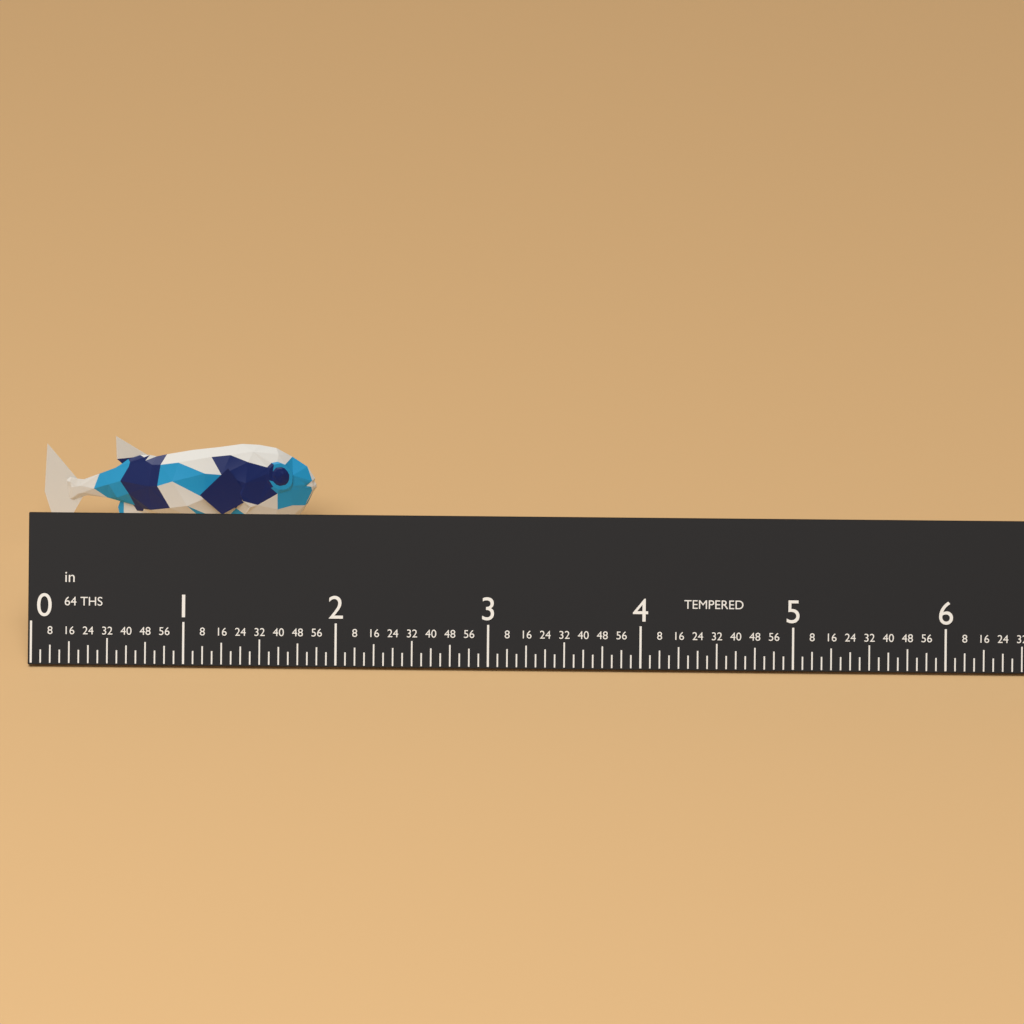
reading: 1.8125 in
